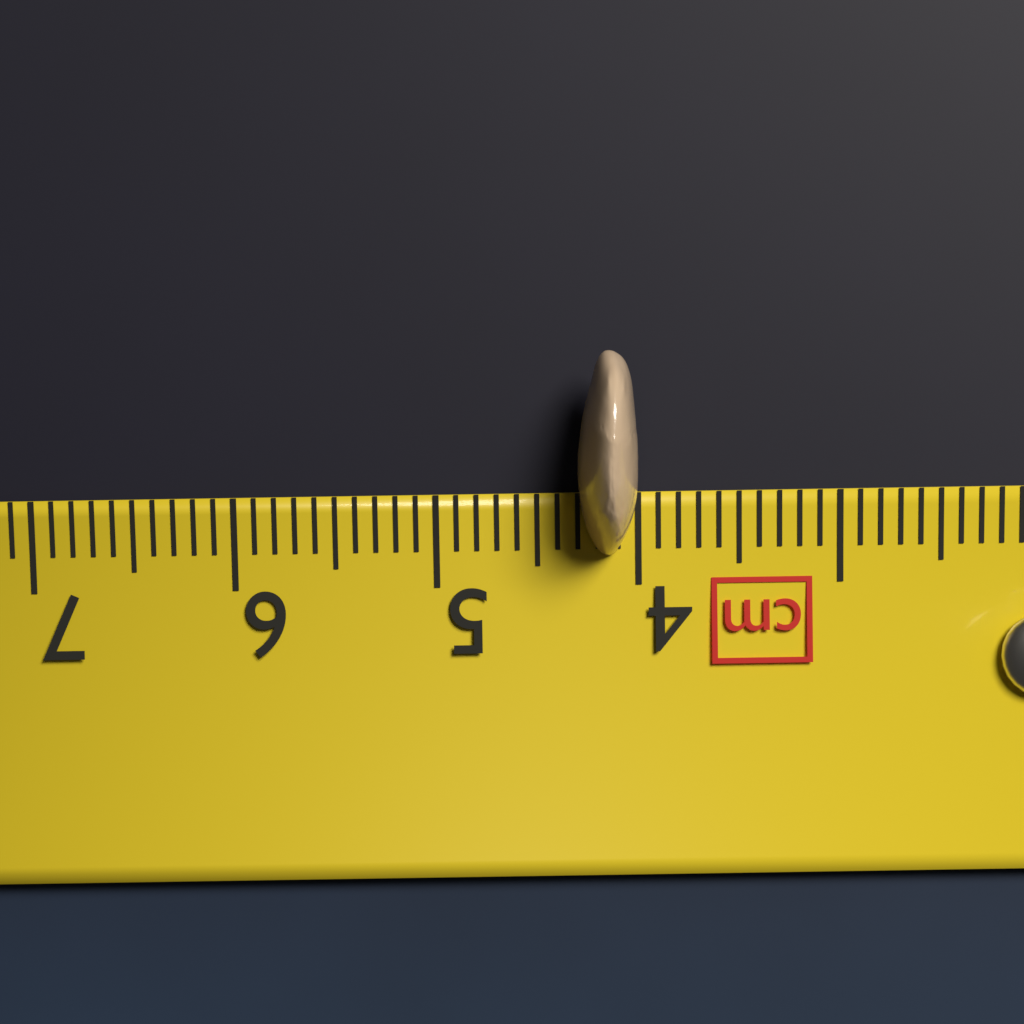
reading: 4.3 cm
